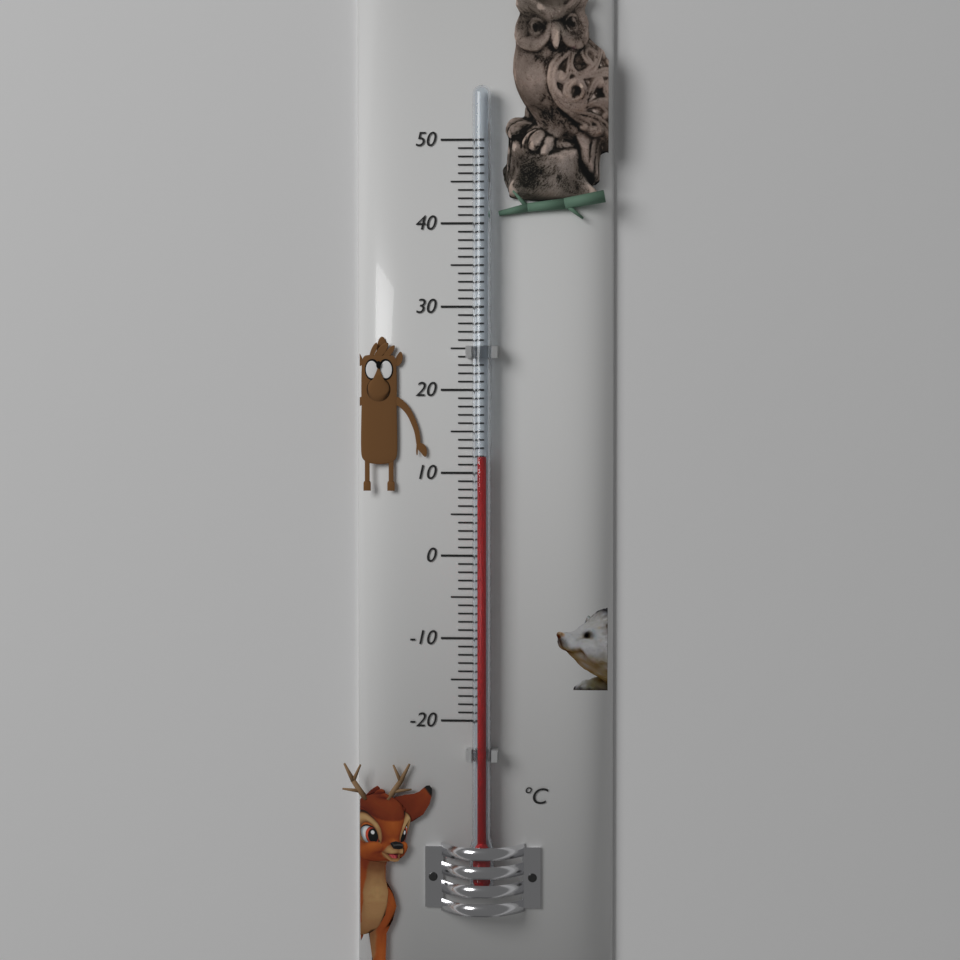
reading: 12 °C
